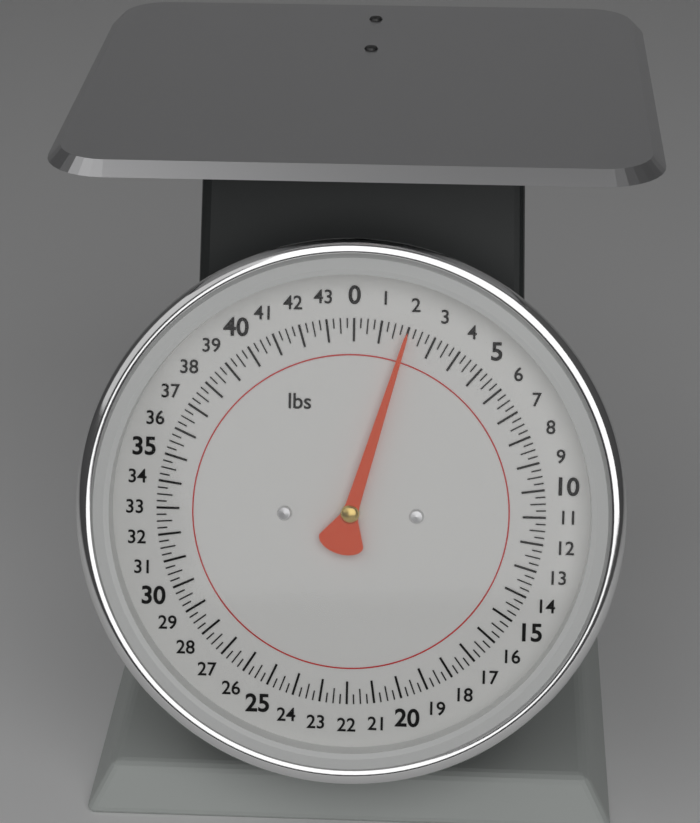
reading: 2.00 lbs
